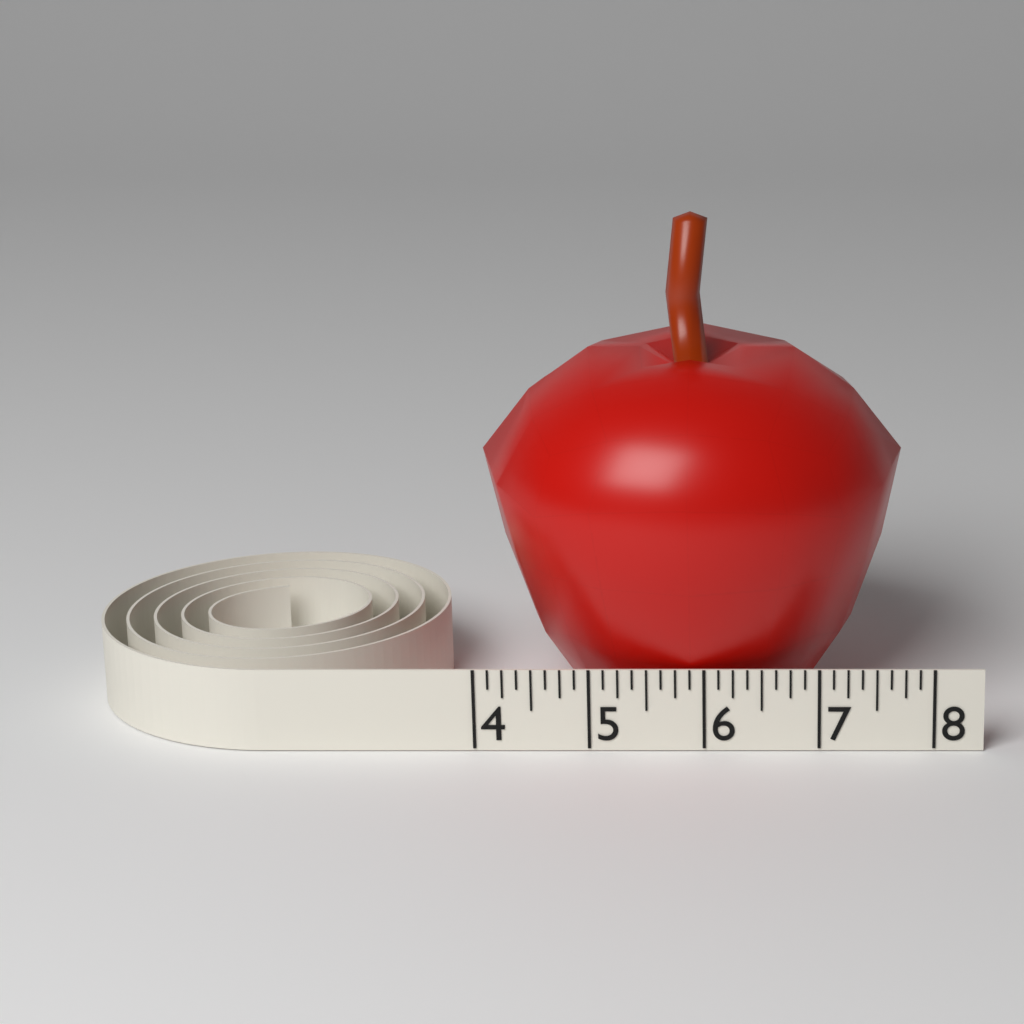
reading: 7.750 (no unit)
